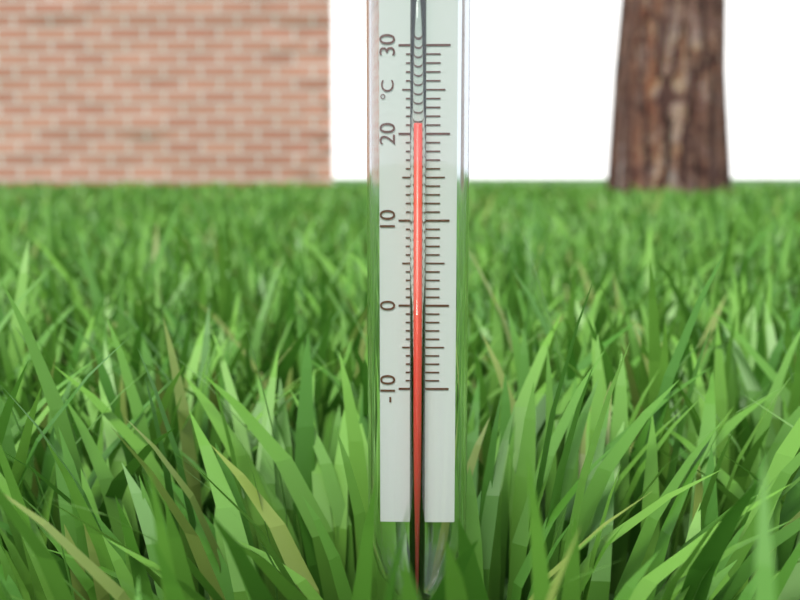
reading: 21 °C
